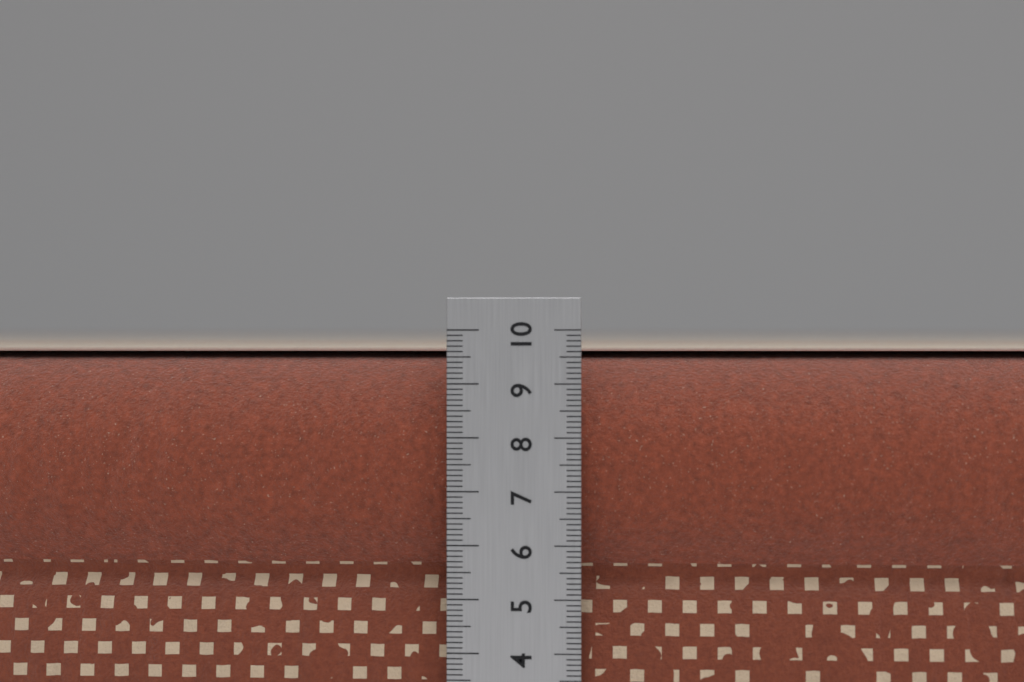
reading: 9.6 cm
